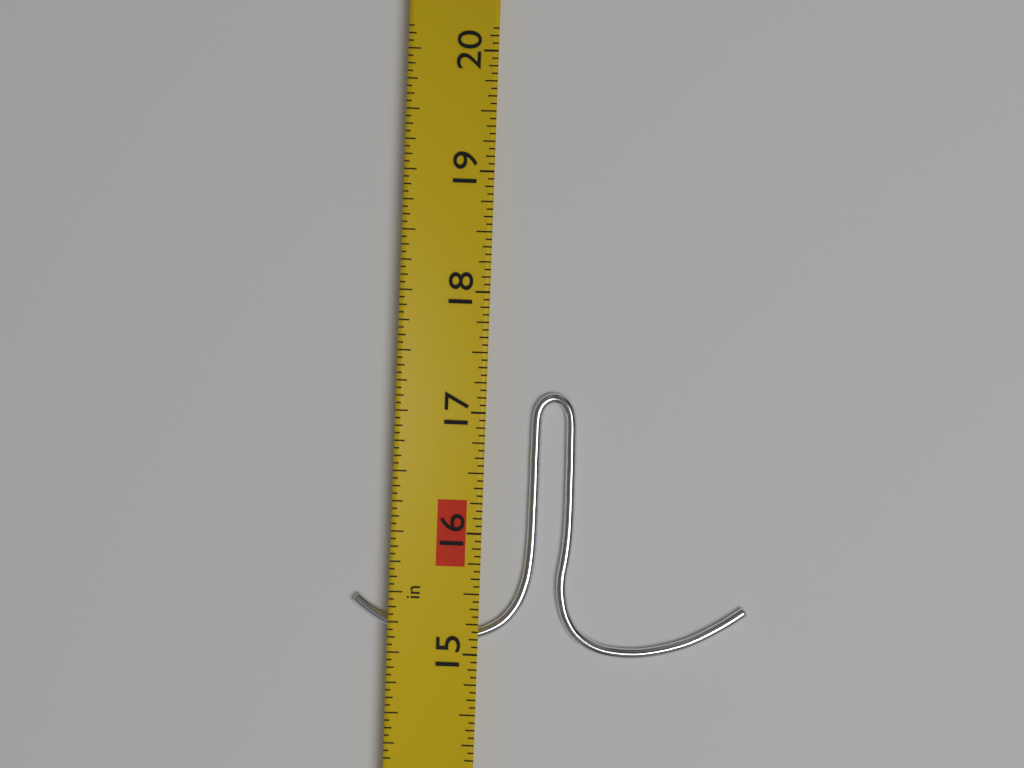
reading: 17.1875 in
